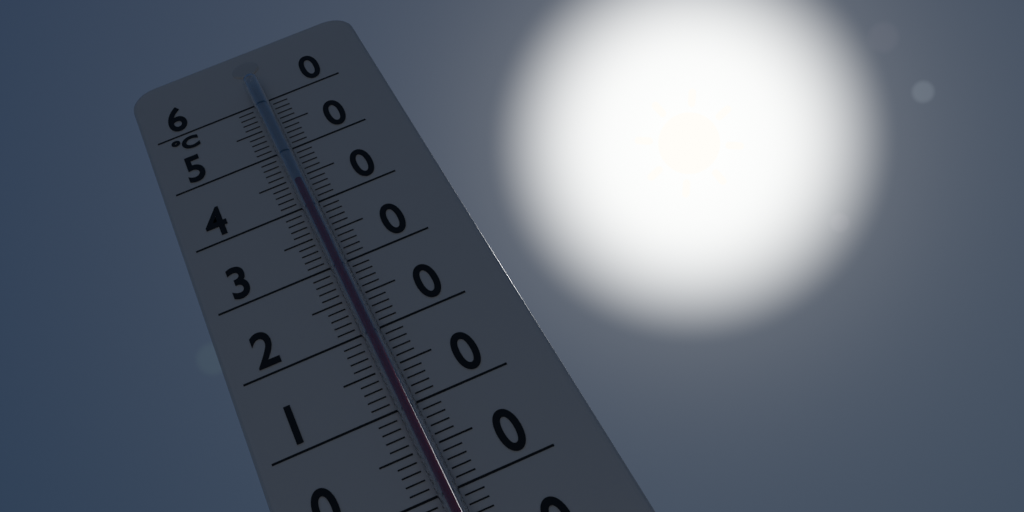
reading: 43 °C
